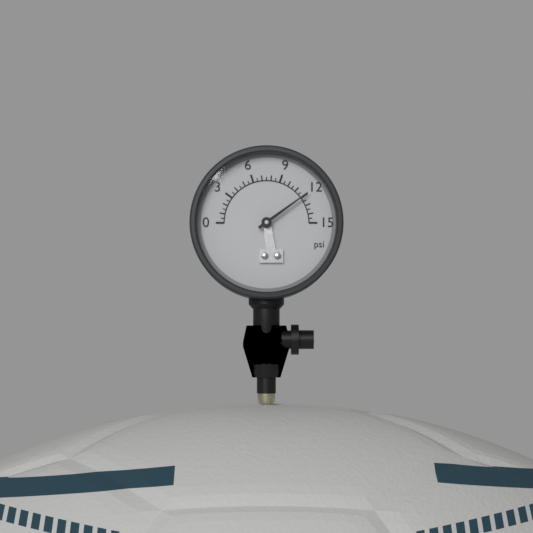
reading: 12.0 psi
